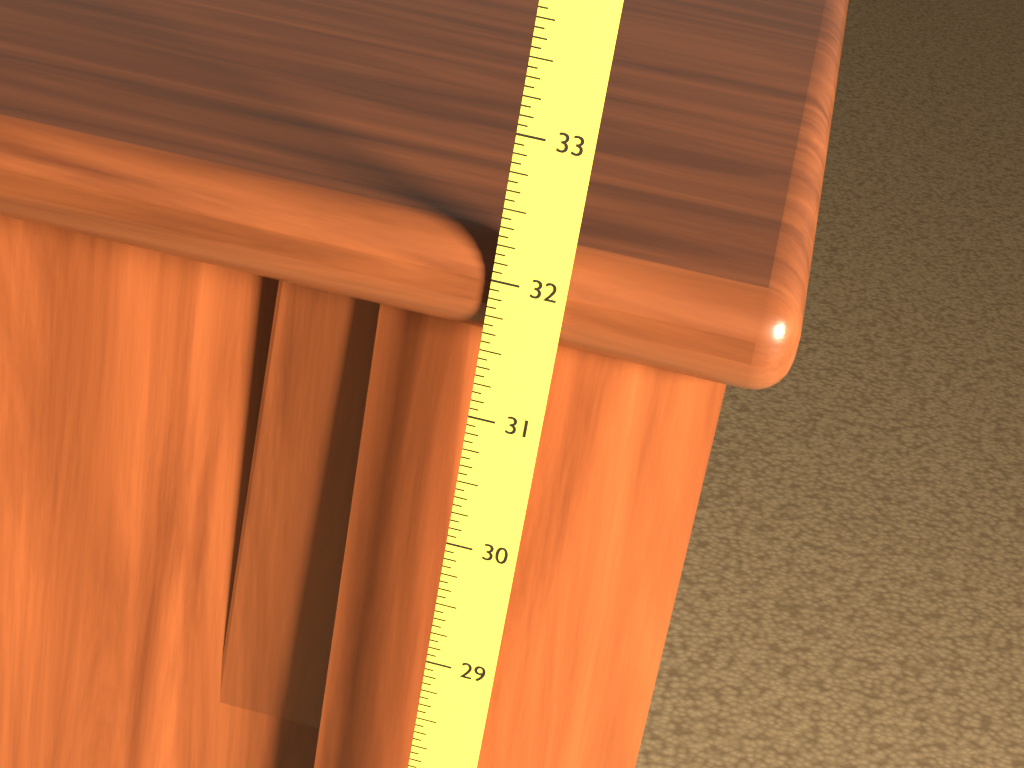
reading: 32.2500 (no unit)
